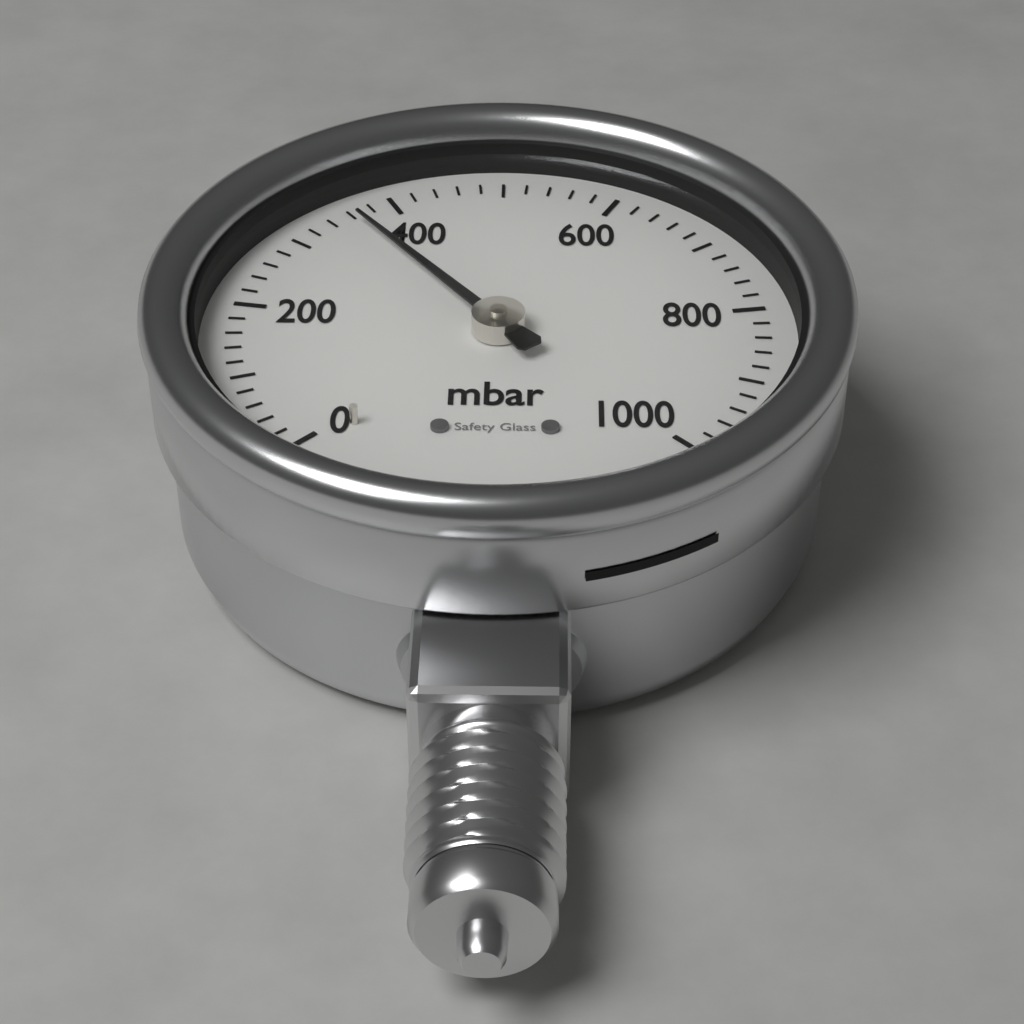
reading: 360 mbar
